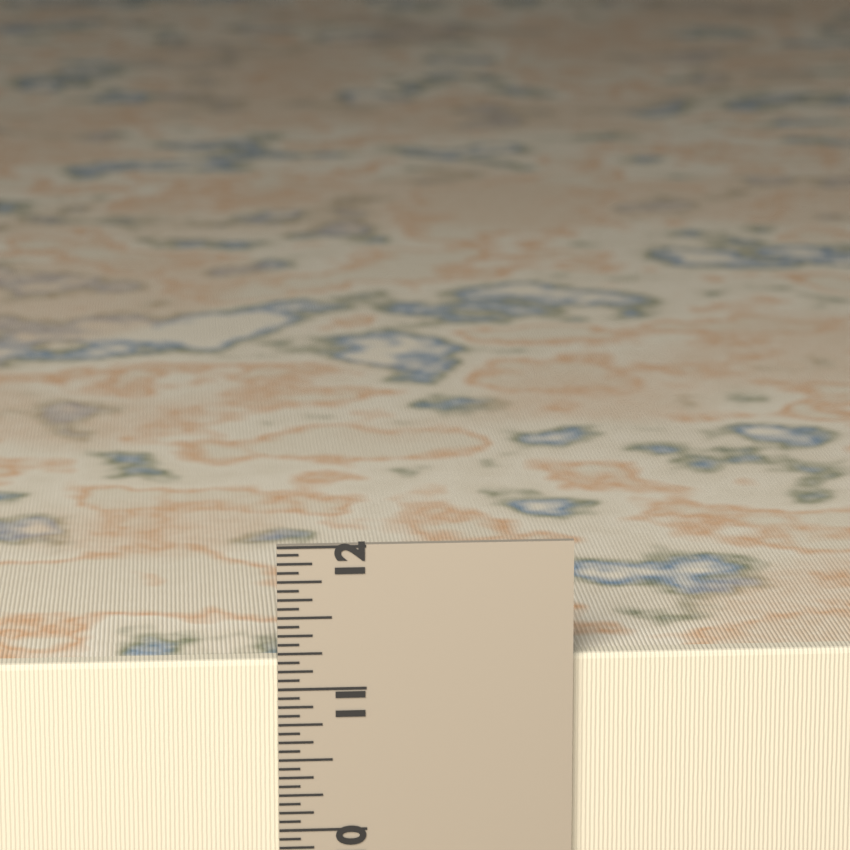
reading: 11.1875 in
